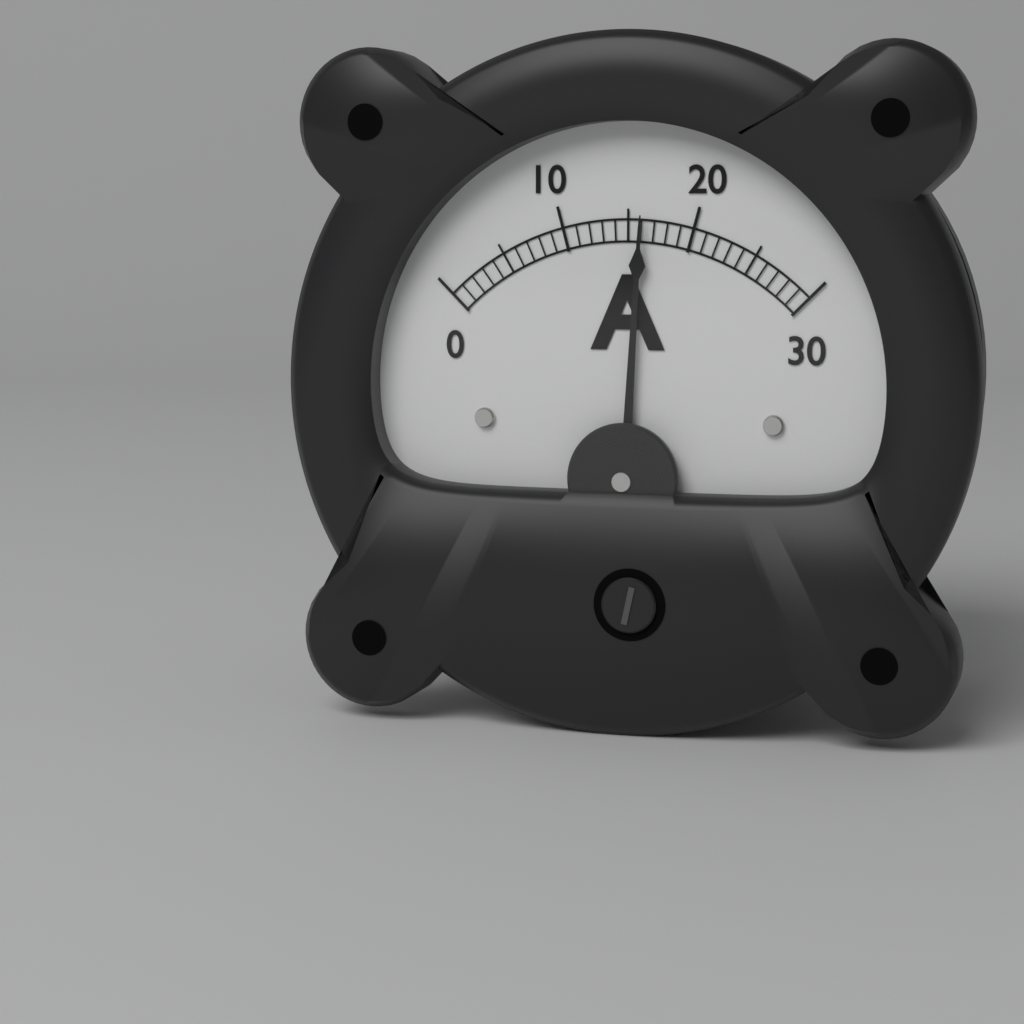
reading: 16 A
